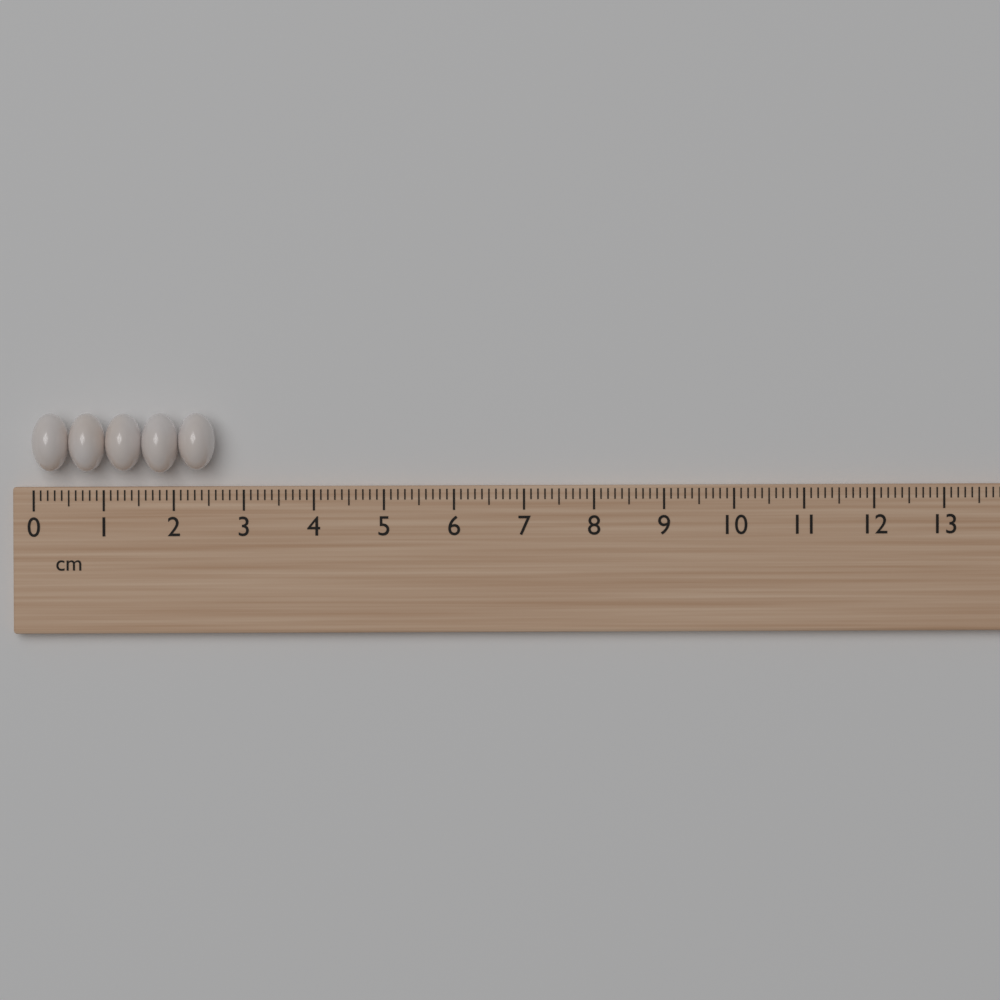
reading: 2.6 cm
